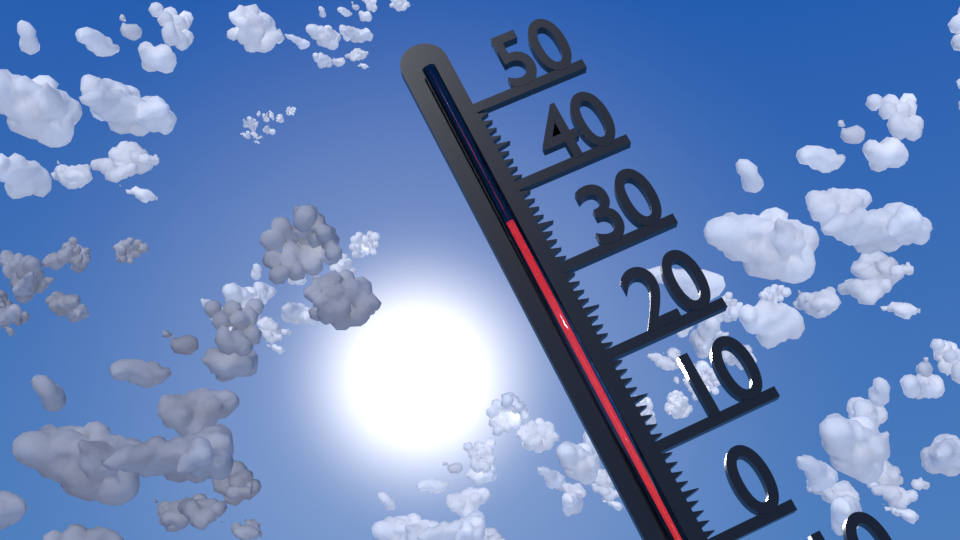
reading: 36 °C
